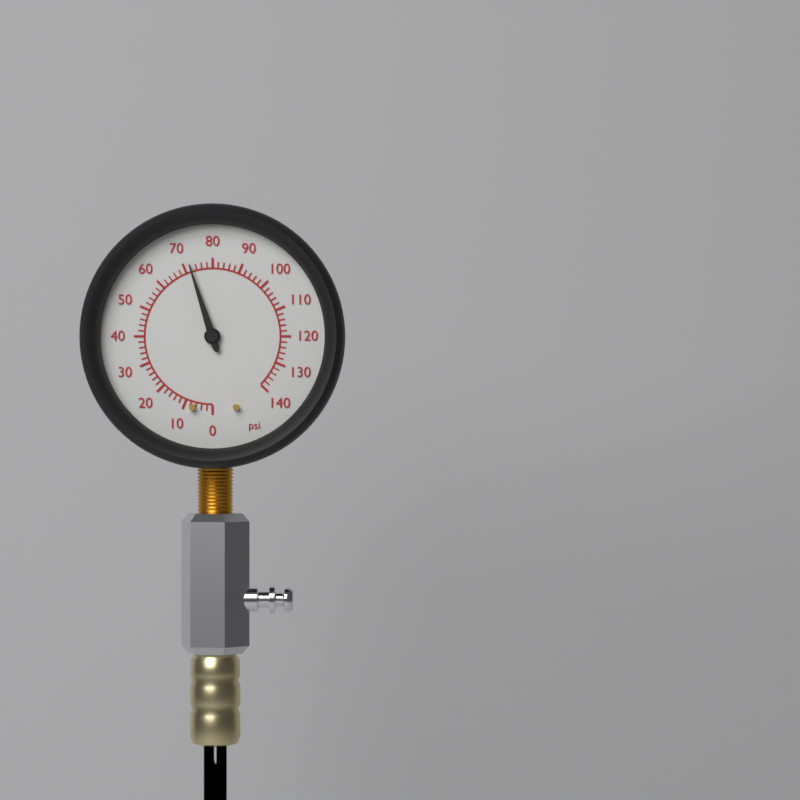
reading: 72 psi
